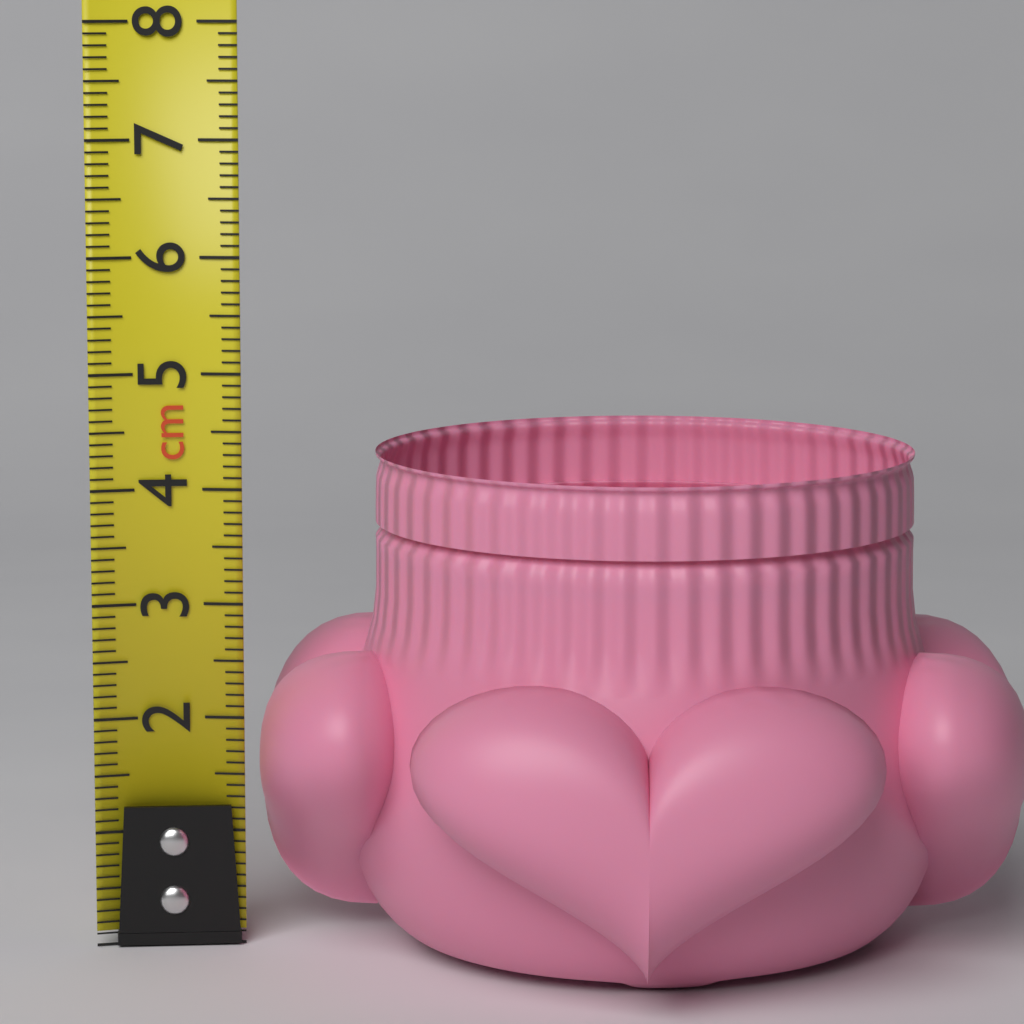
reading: 4.3 cm
